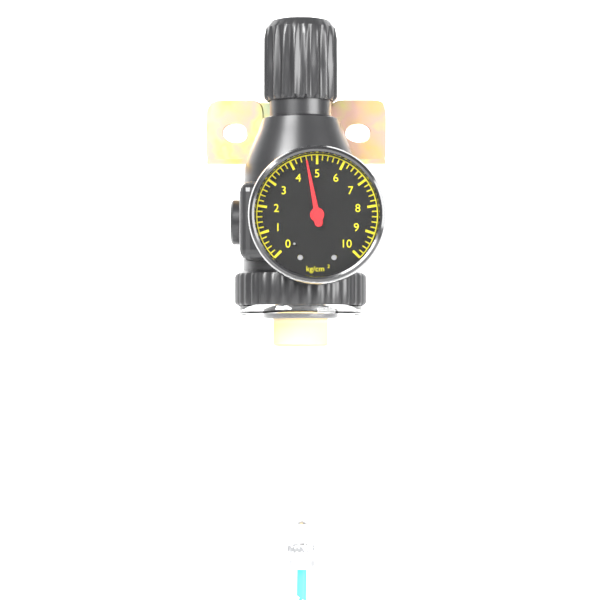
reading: 4.6 kg/cm²
